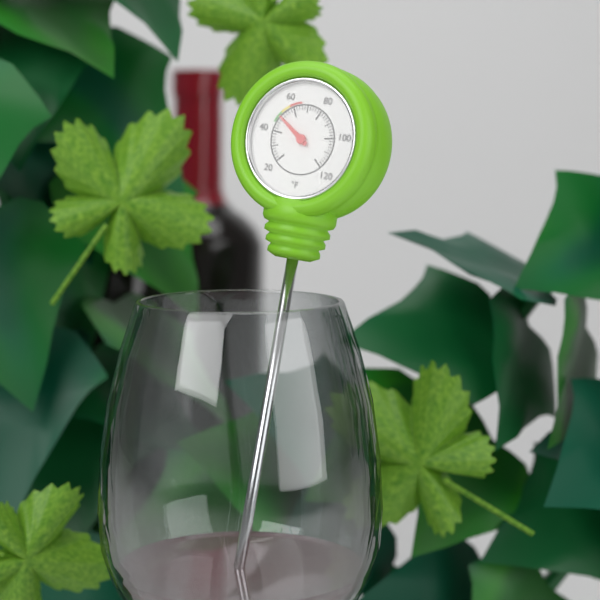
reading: 50 °F
